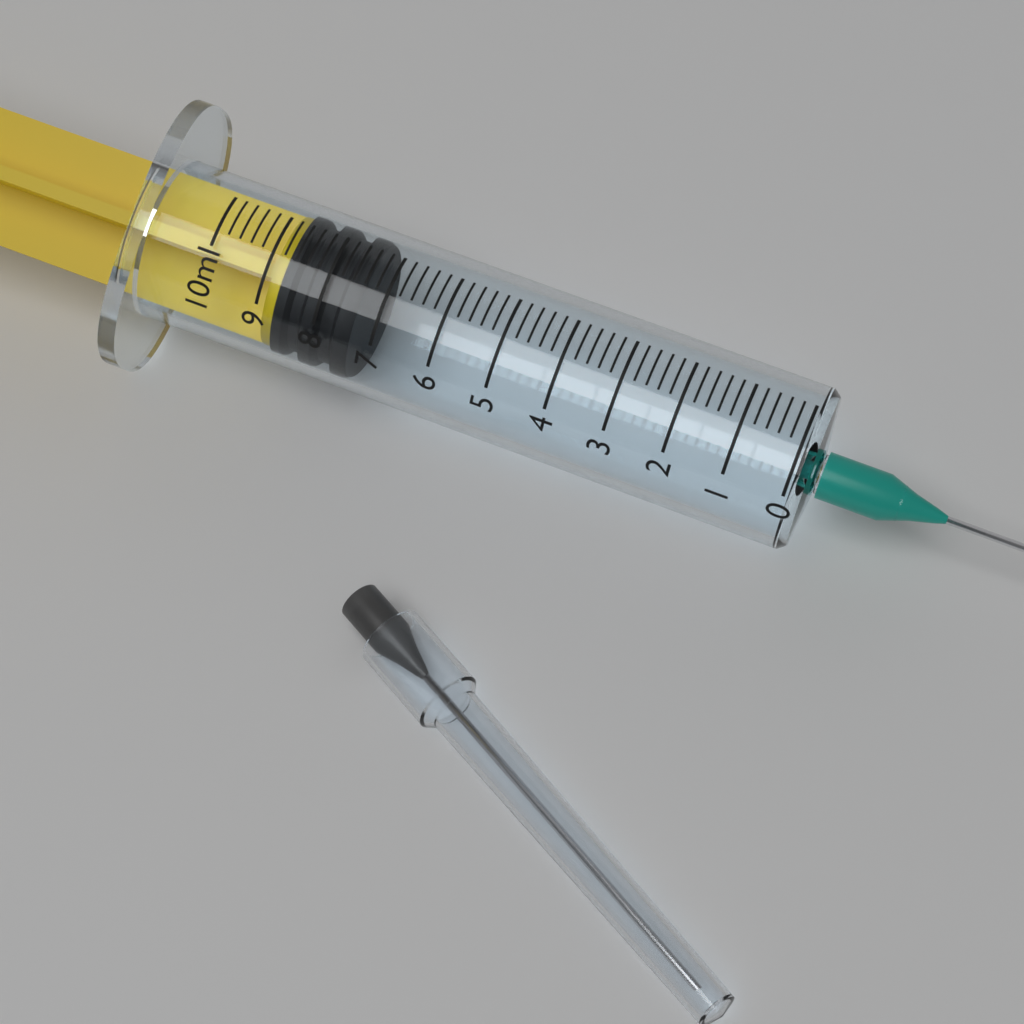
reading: 7.4 ml
